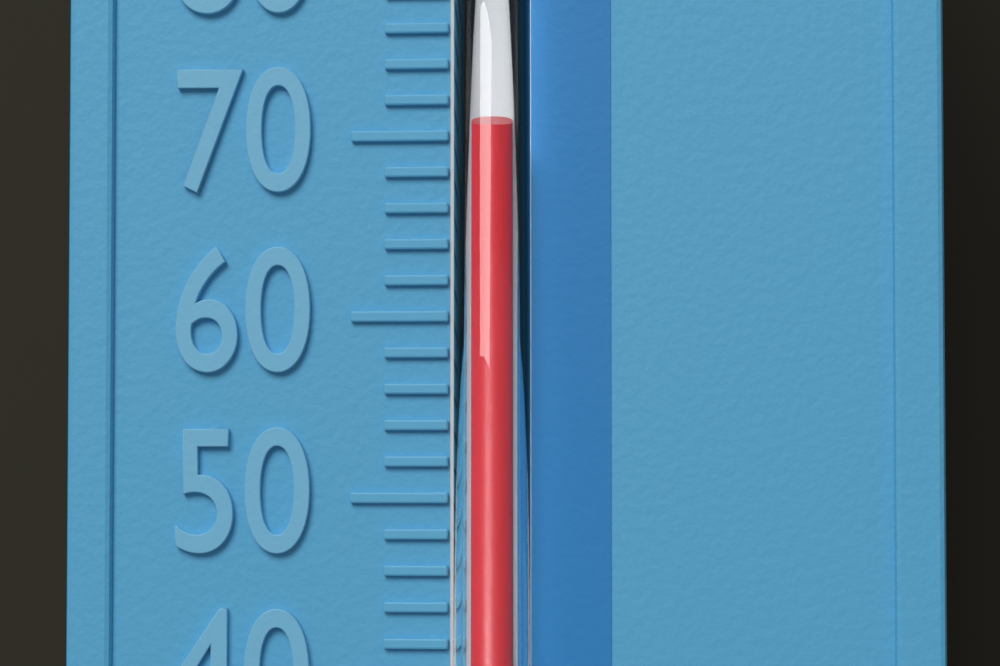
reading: 70 °F
